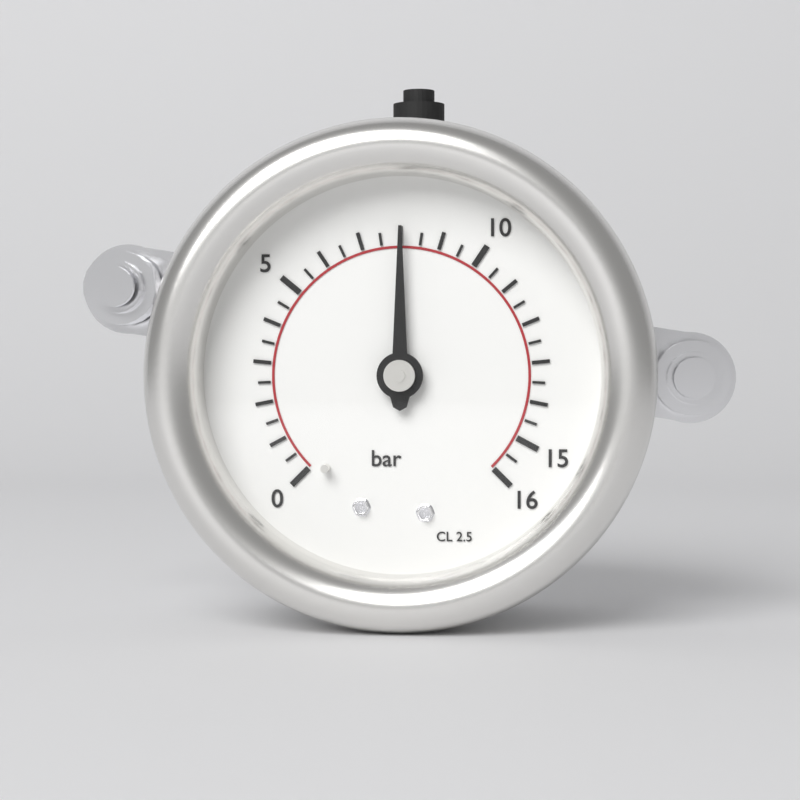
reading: 8.0 bar
